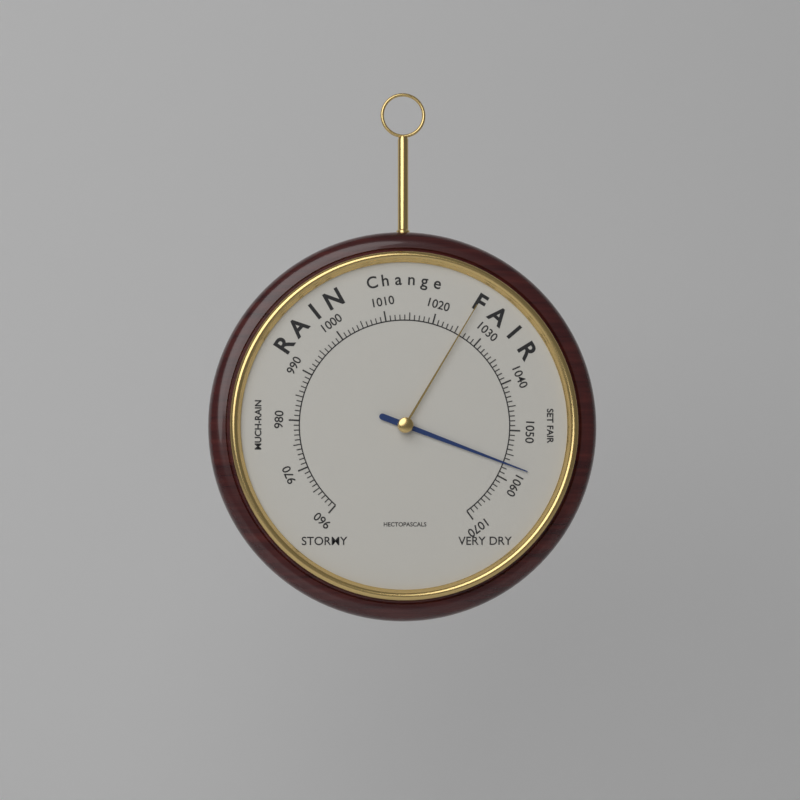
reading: 1057 hPa
